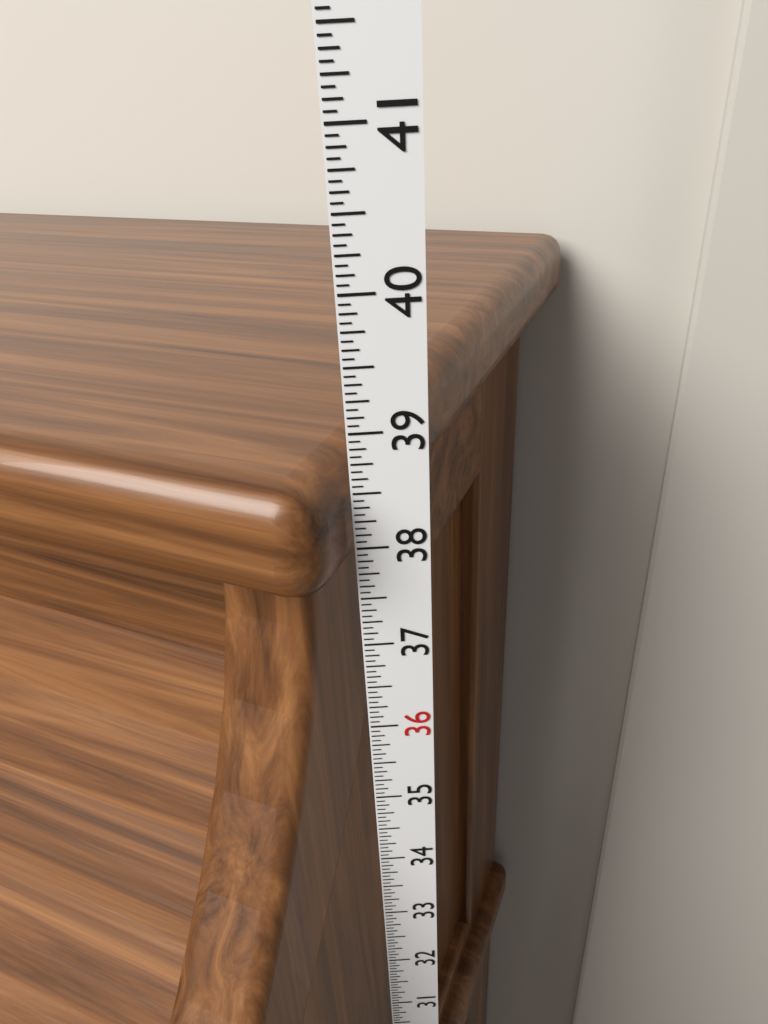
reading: 38.7500 in
